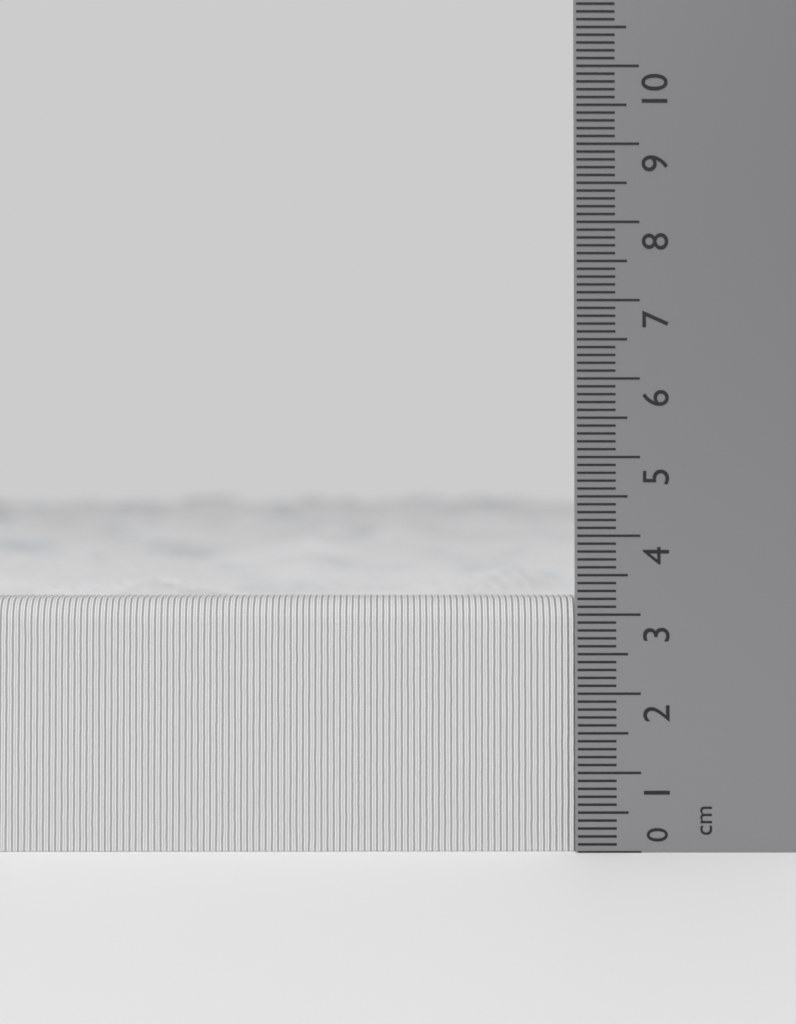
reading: 3.2 cm
